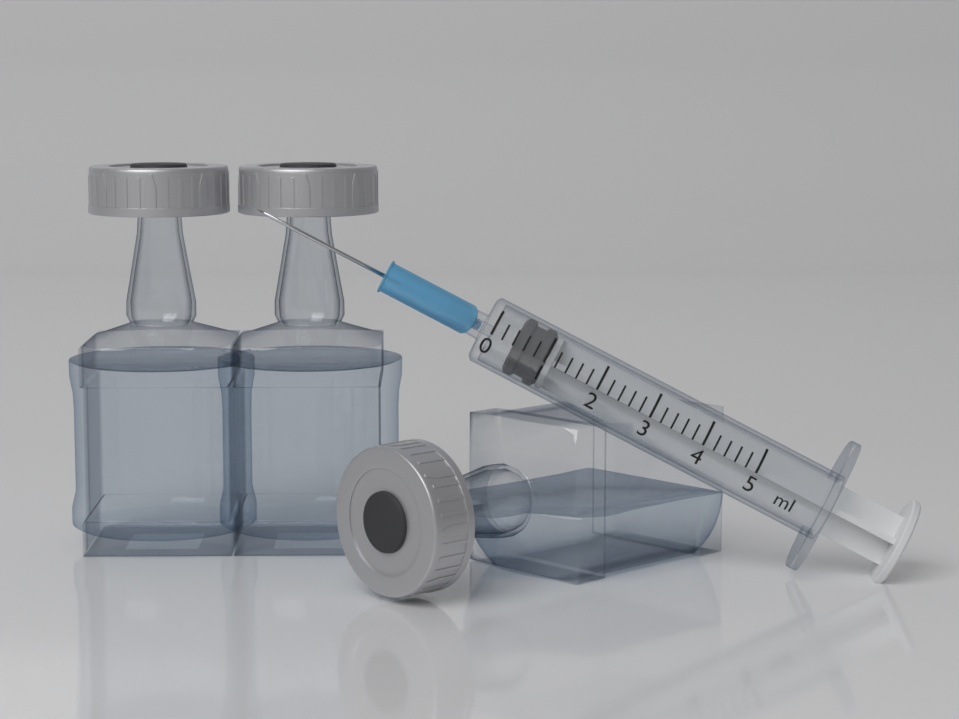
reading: 0.4 ml
